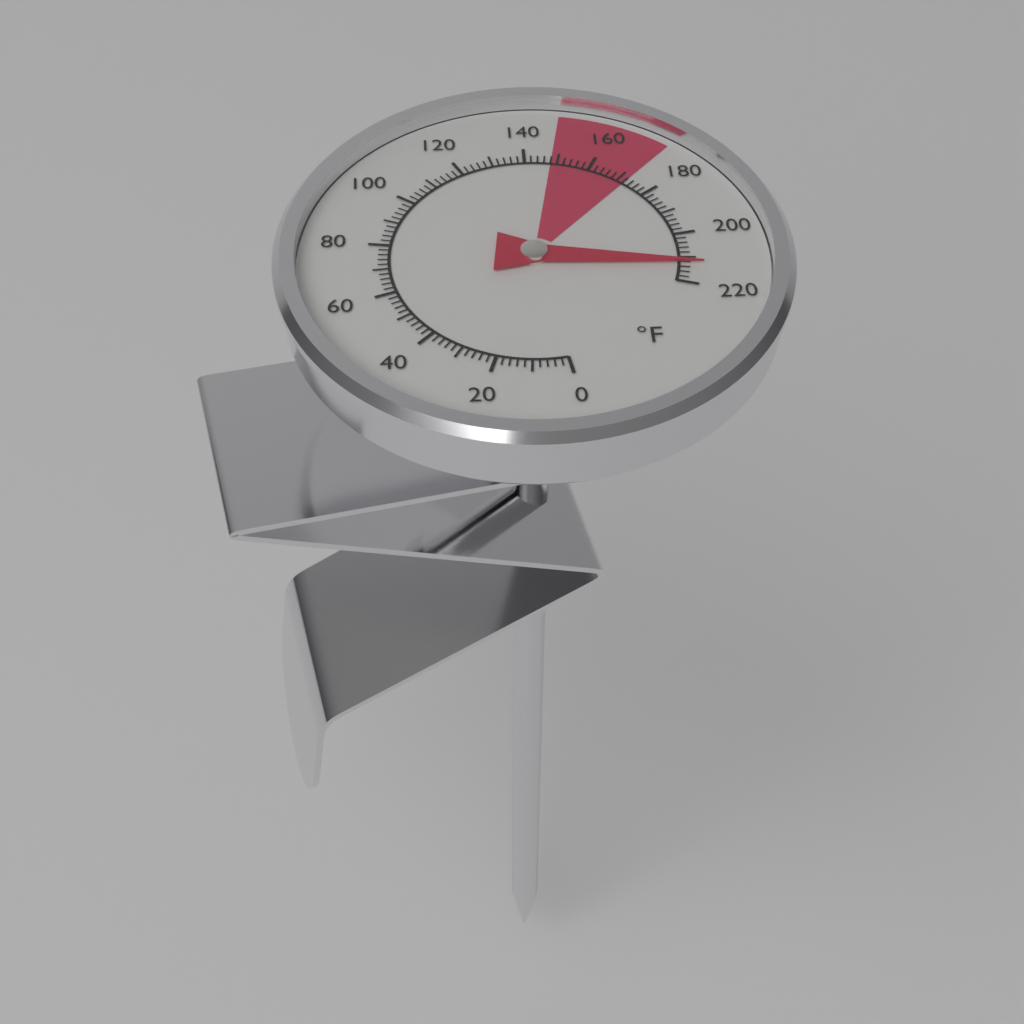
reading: 212 °F
